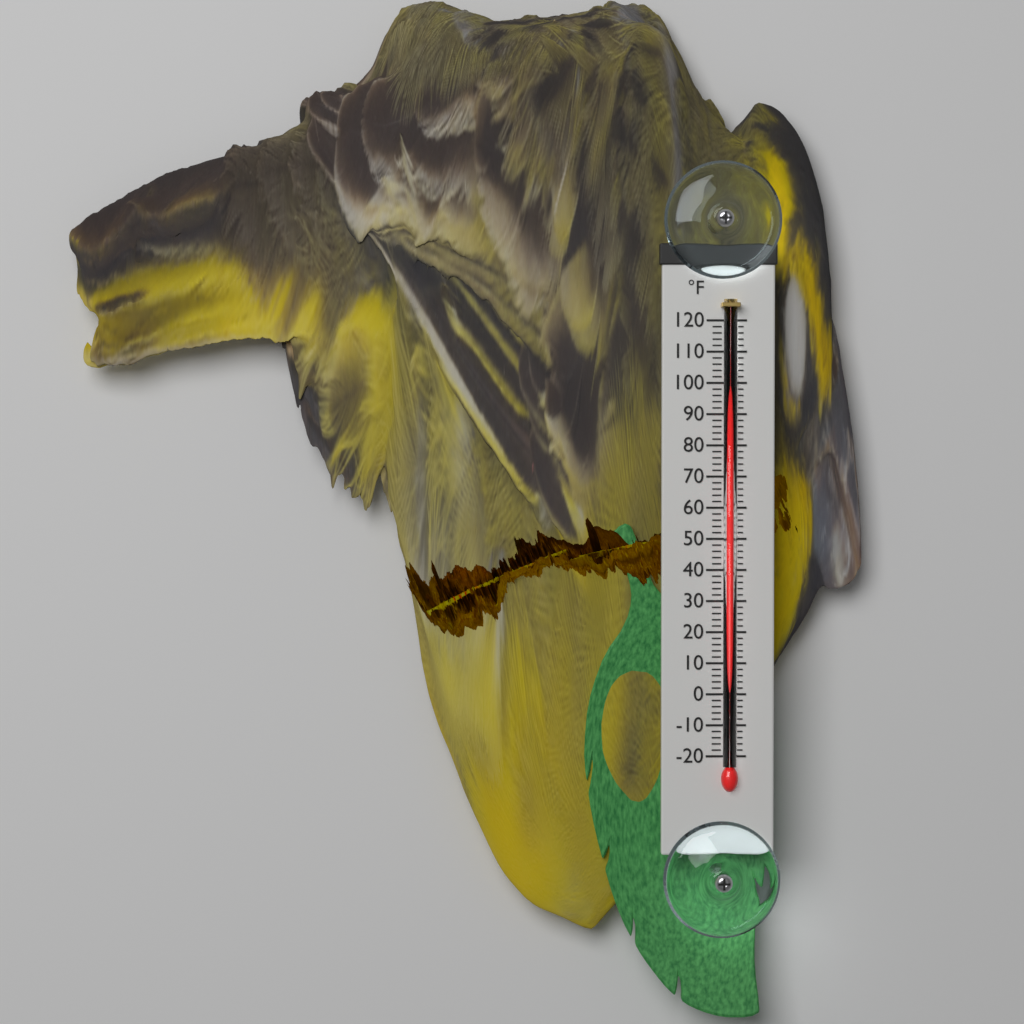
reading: 104 °F
